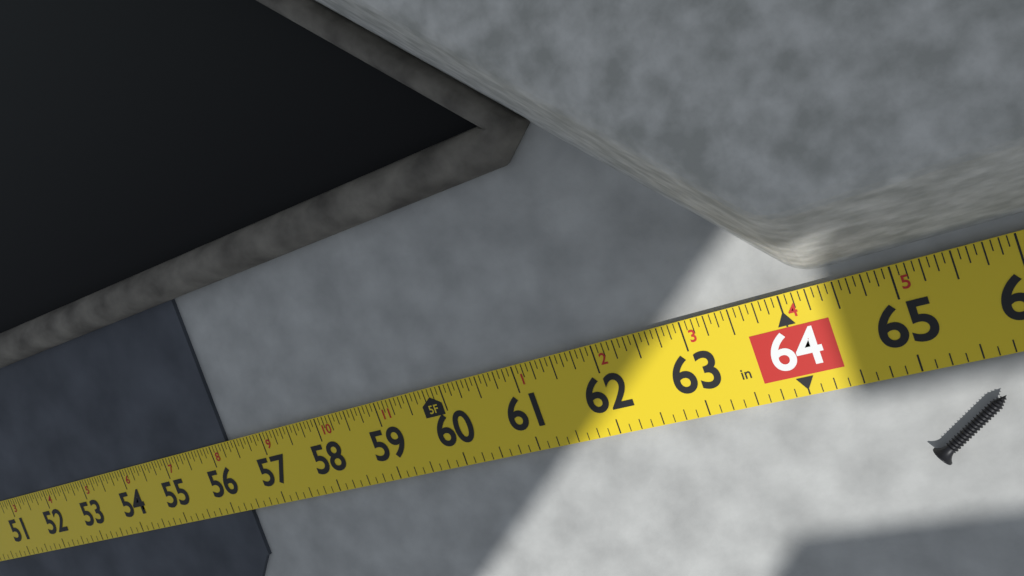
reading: 56.3125 in
